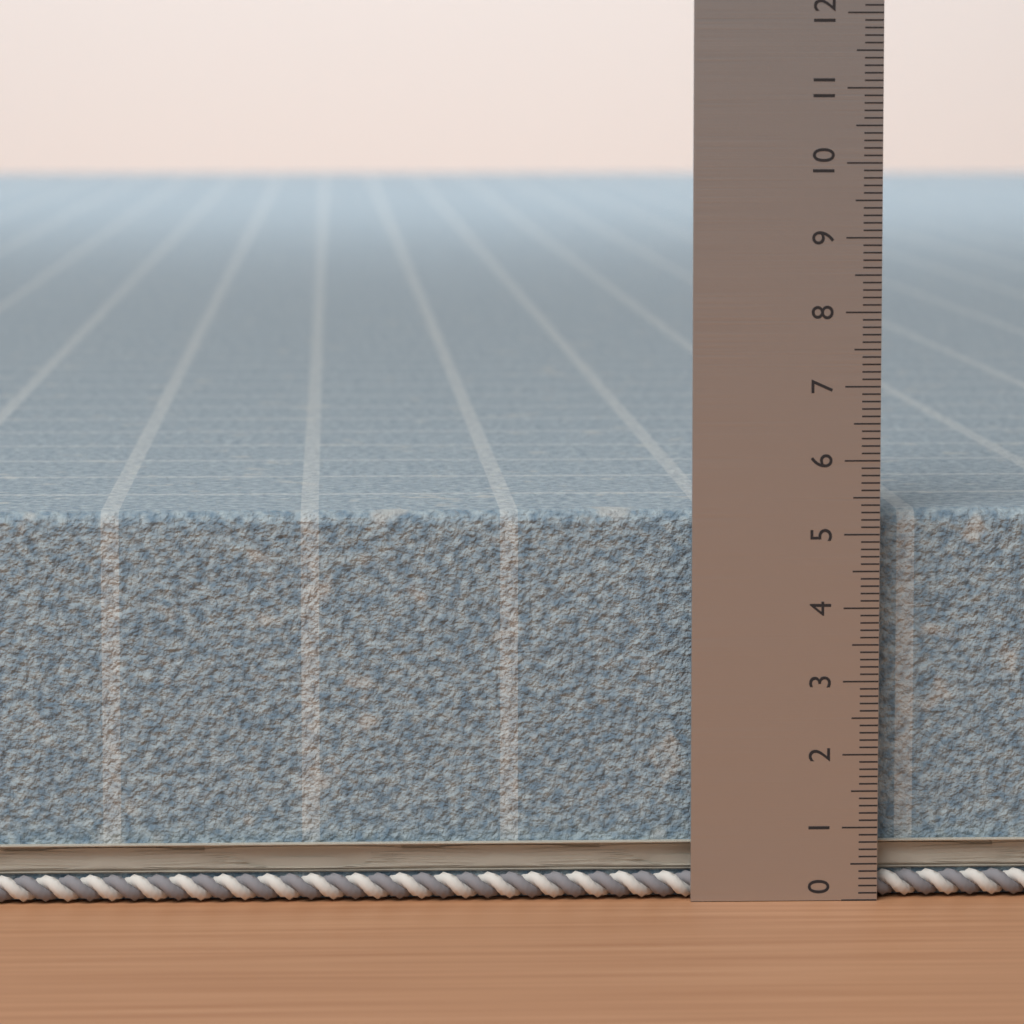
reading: 5.3 (no unit)
